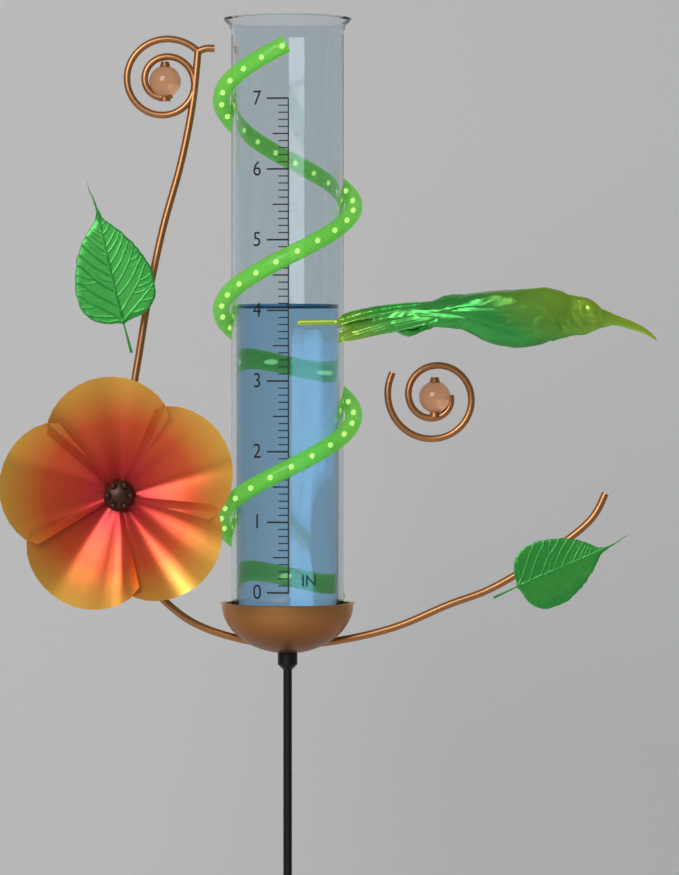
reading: 4.1 in
